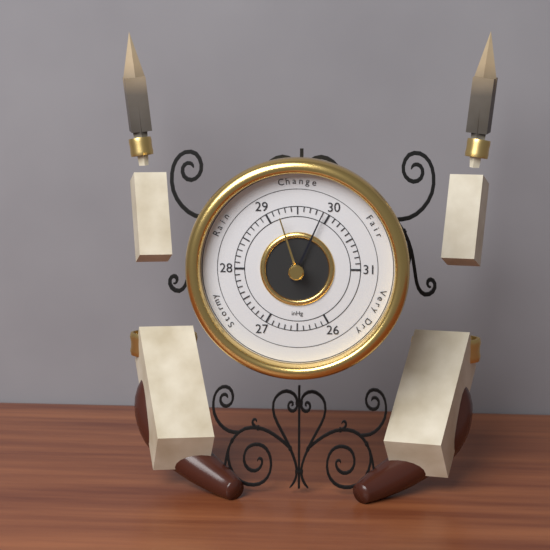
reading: 29.9 inHg
